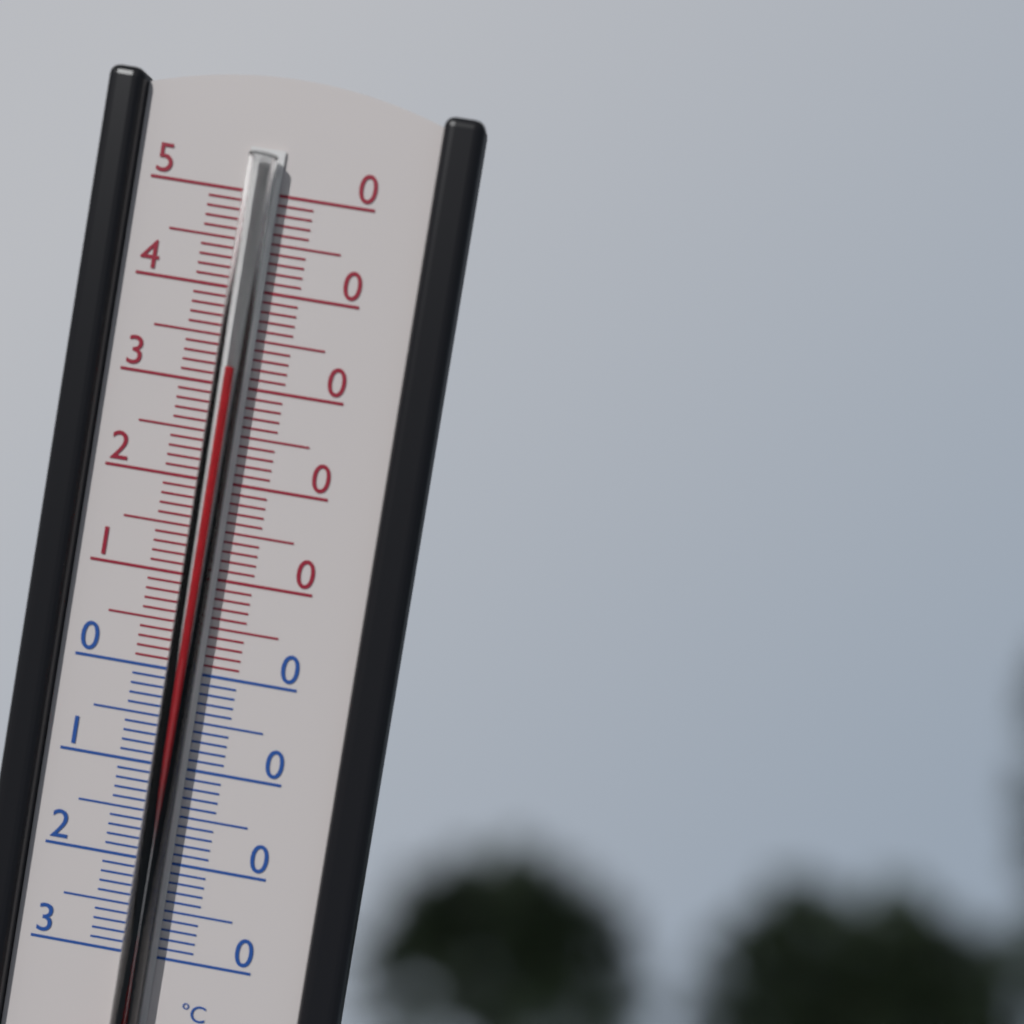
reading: 32 °C
